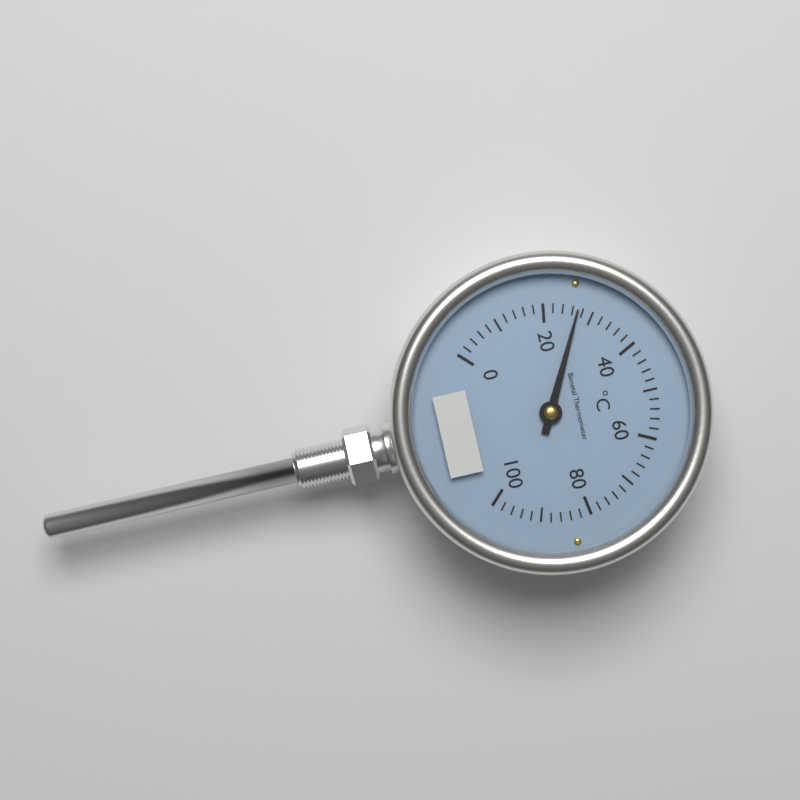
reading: 27 °C
